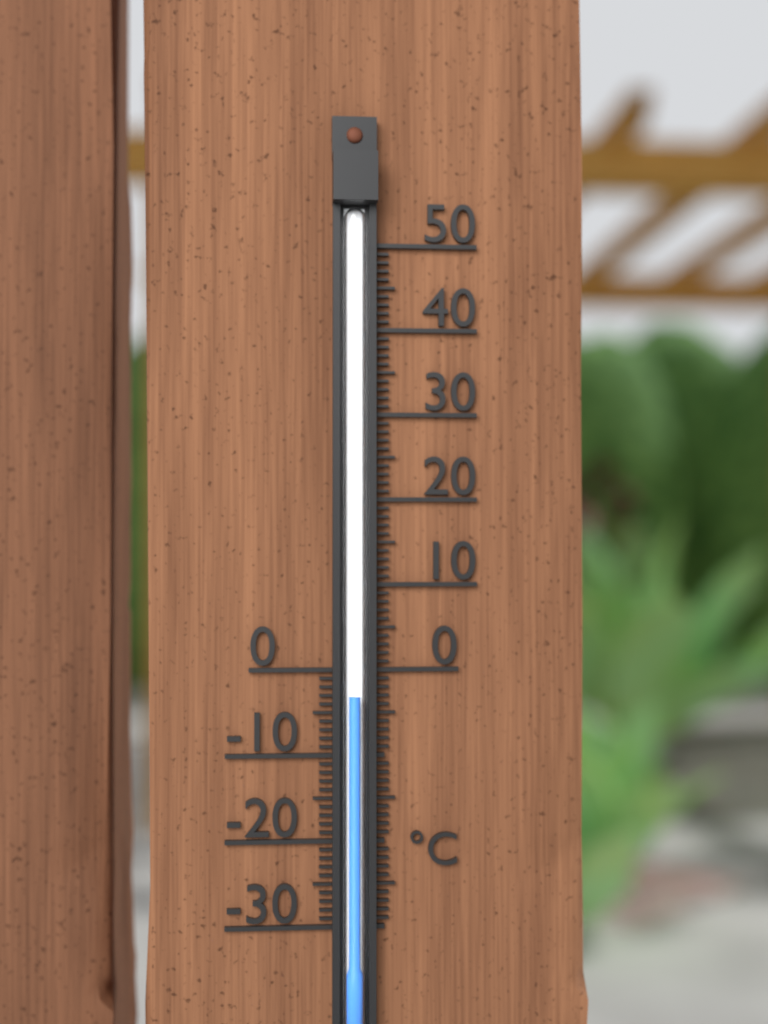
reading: -3 °C
